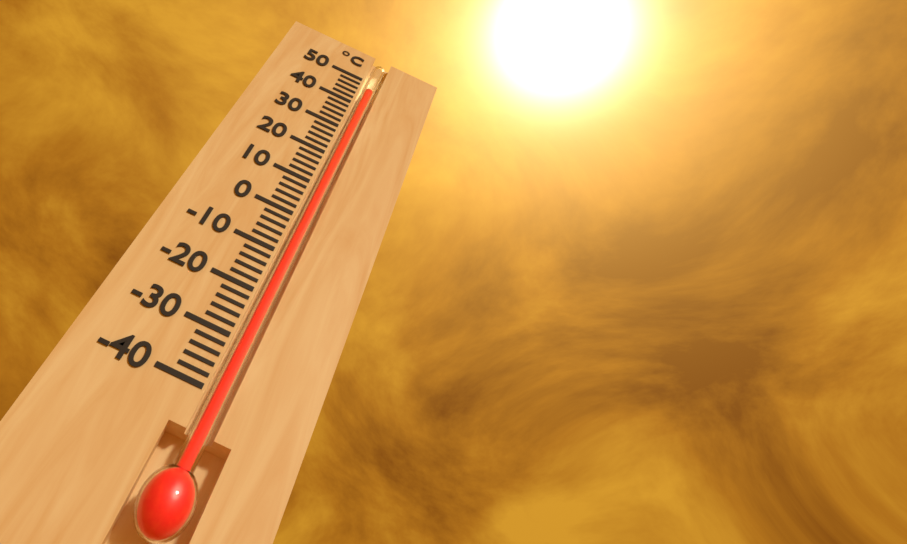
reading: 46 °C
